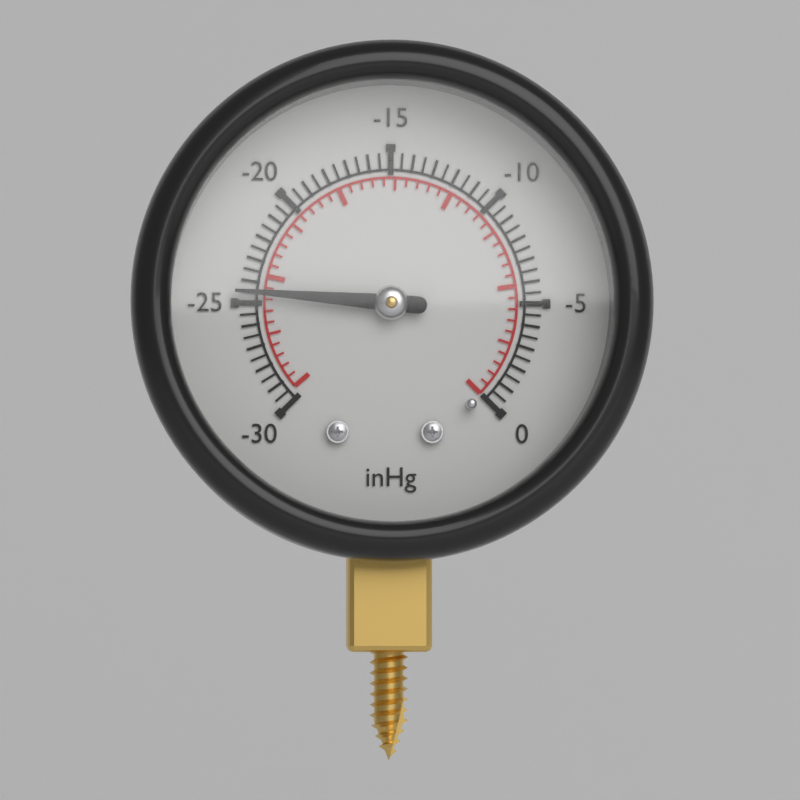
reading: -24.5 inHg
